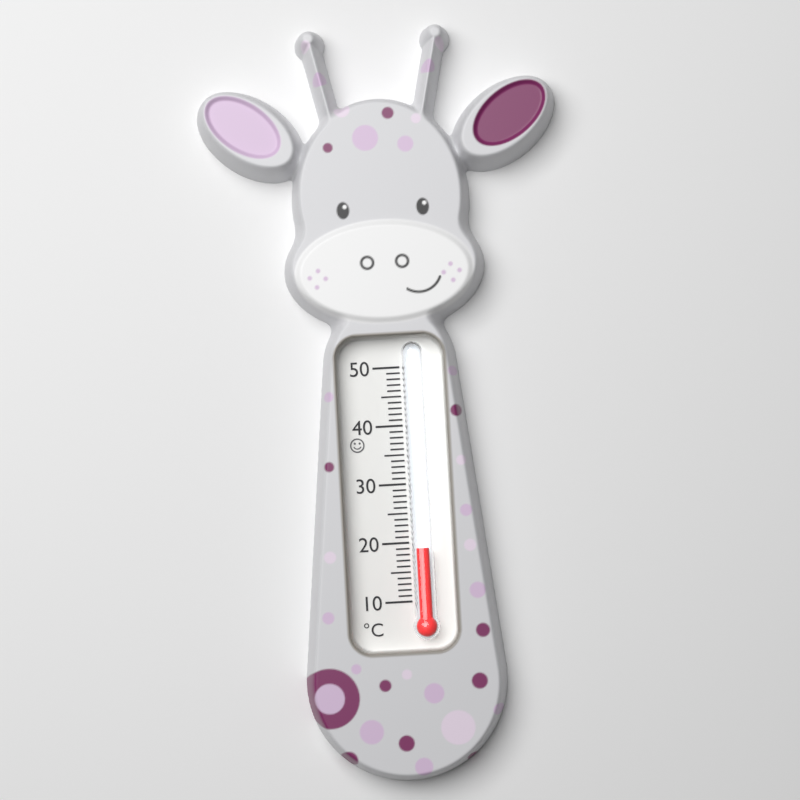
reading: 19 °C
